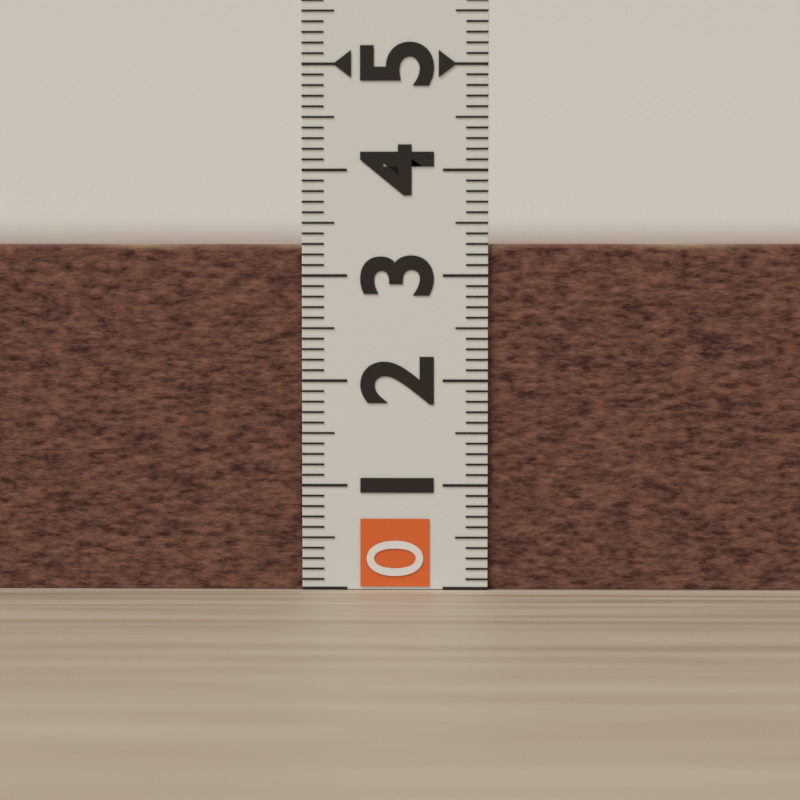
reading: 3.3 (no unit)
